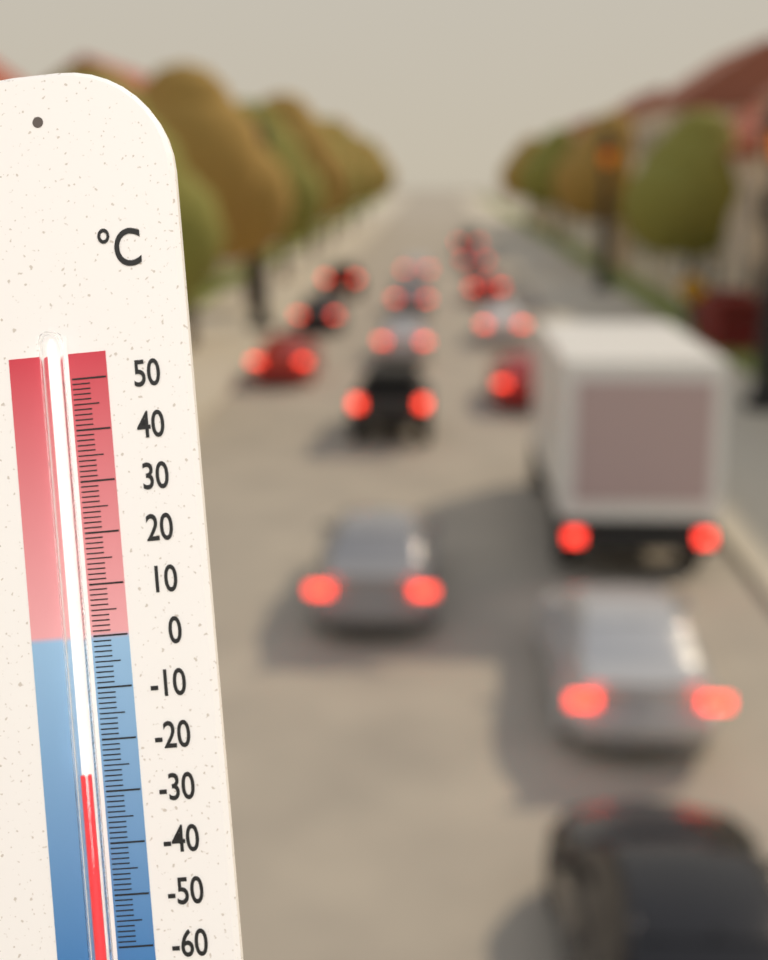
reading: -26 °C
